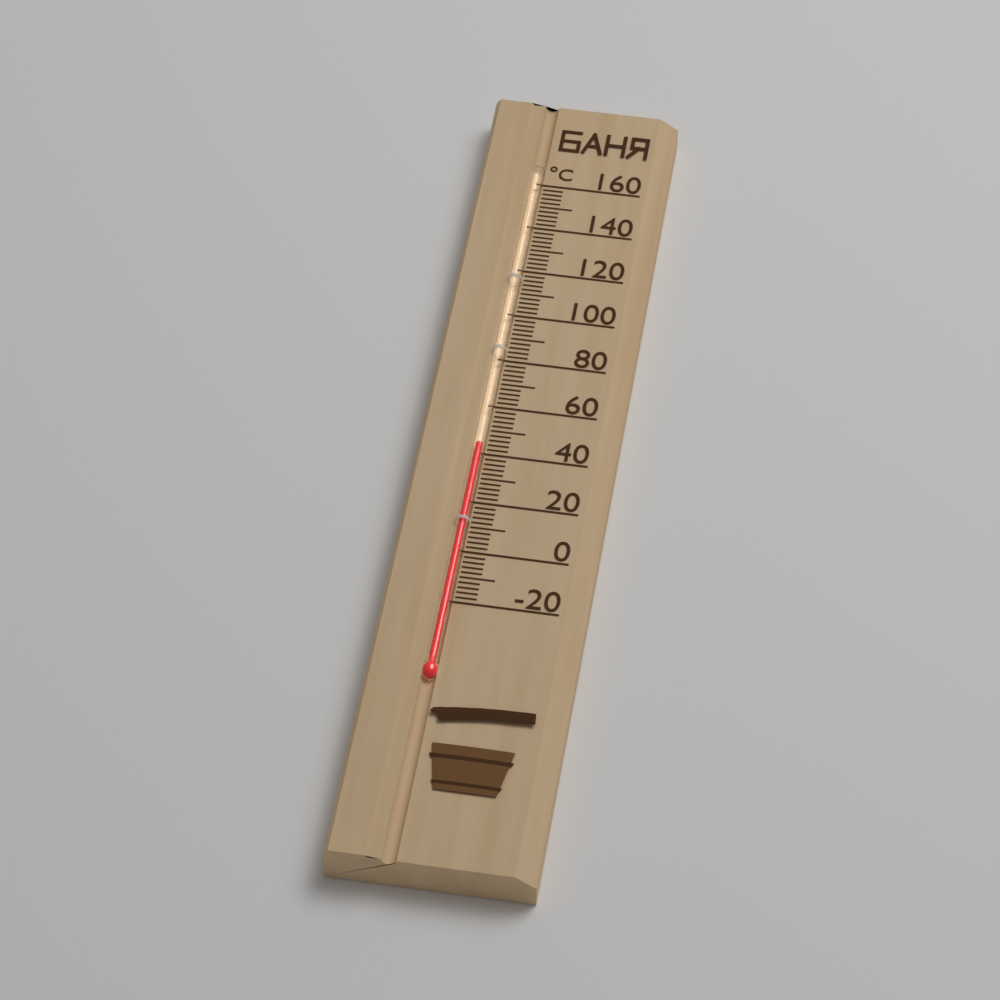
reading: 44 °C
